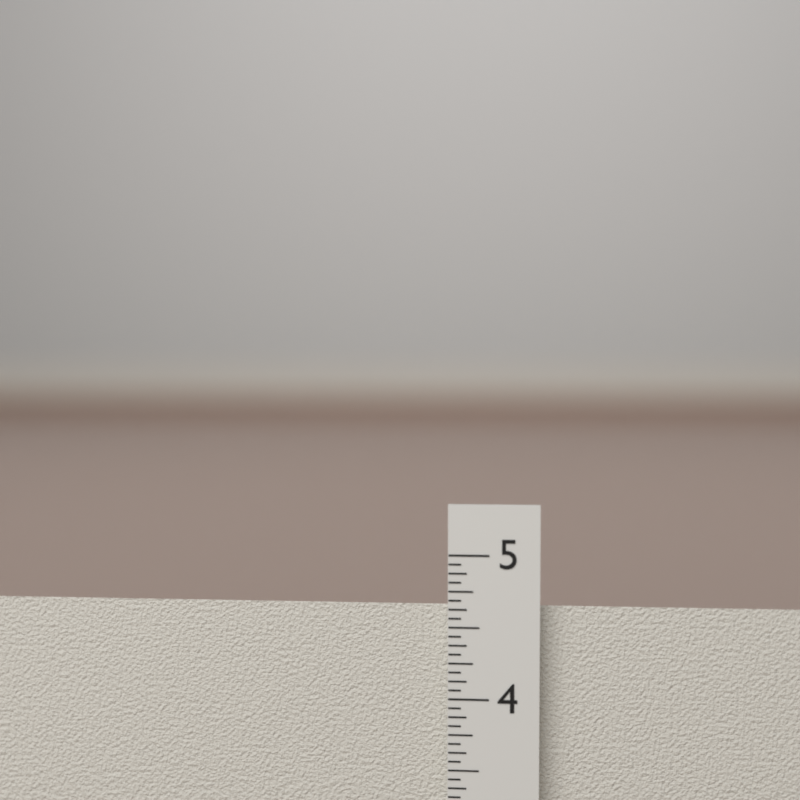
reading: 4.6250 in
